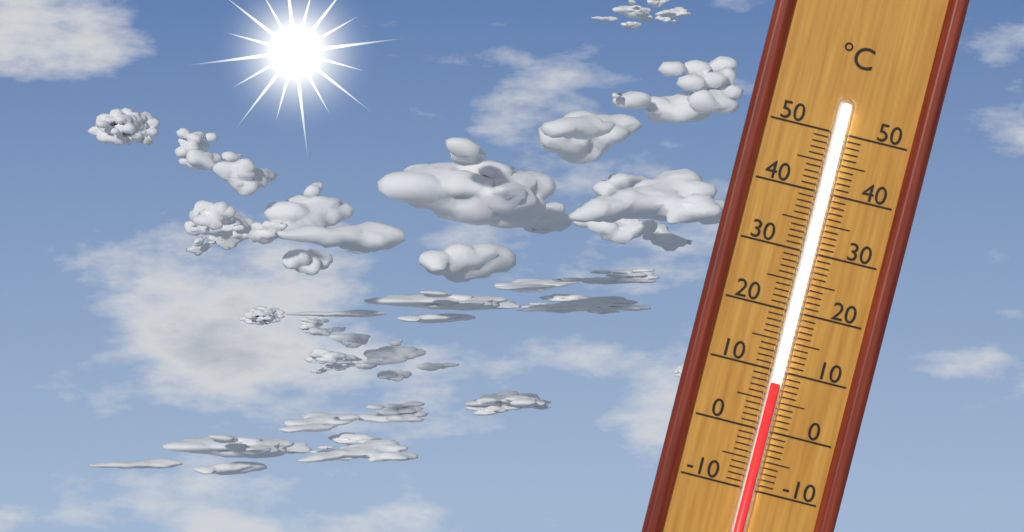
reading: 8 °C
